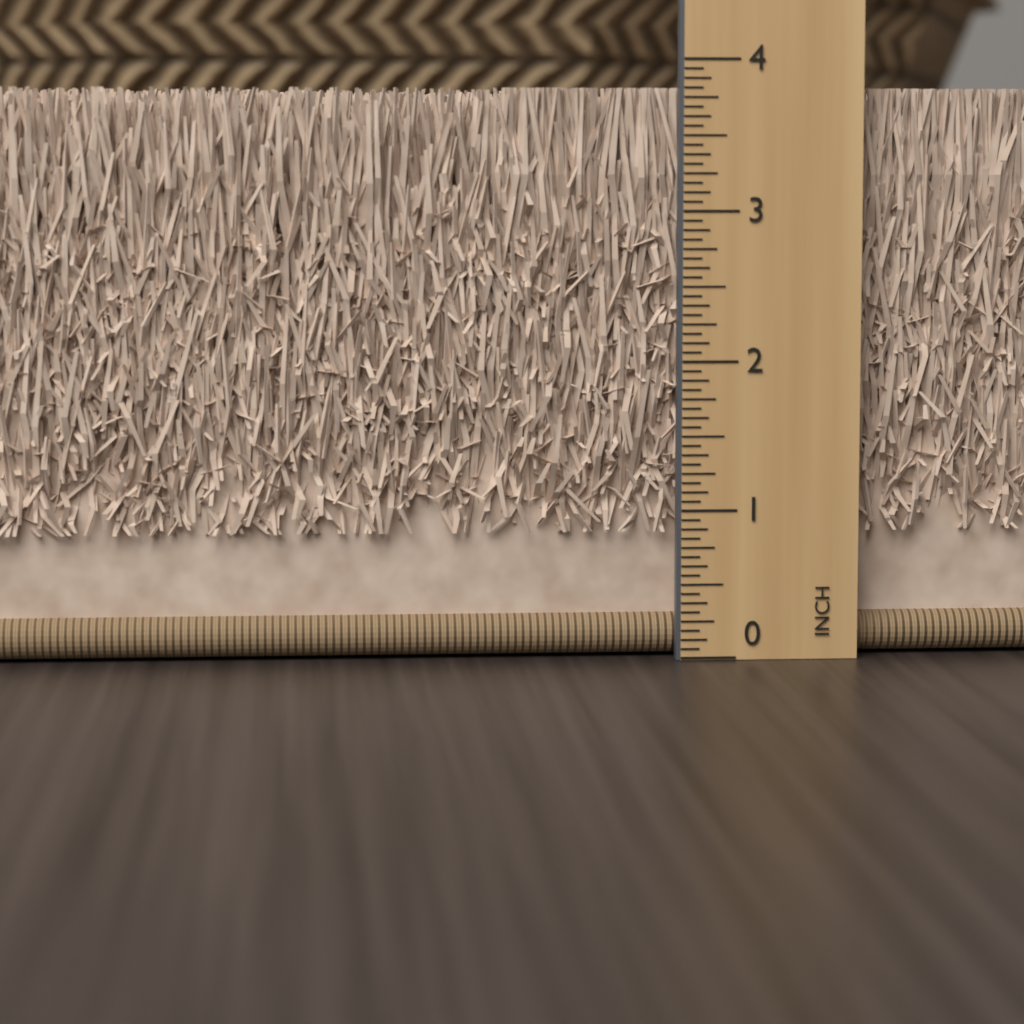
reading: 3.8125 in
